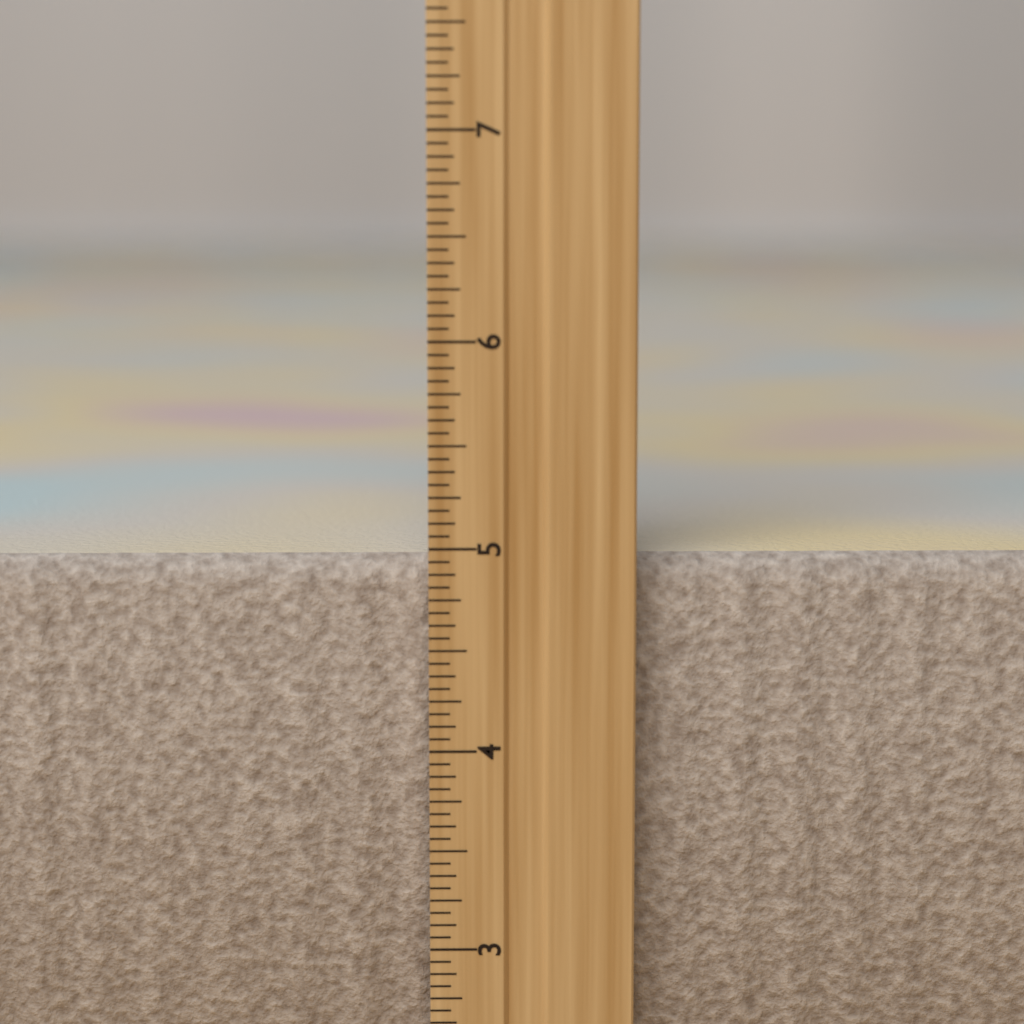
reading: 4.9375 inch
